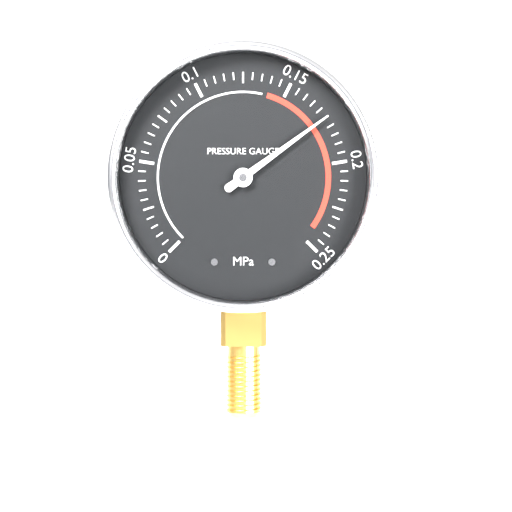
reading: 0.175 MPa
